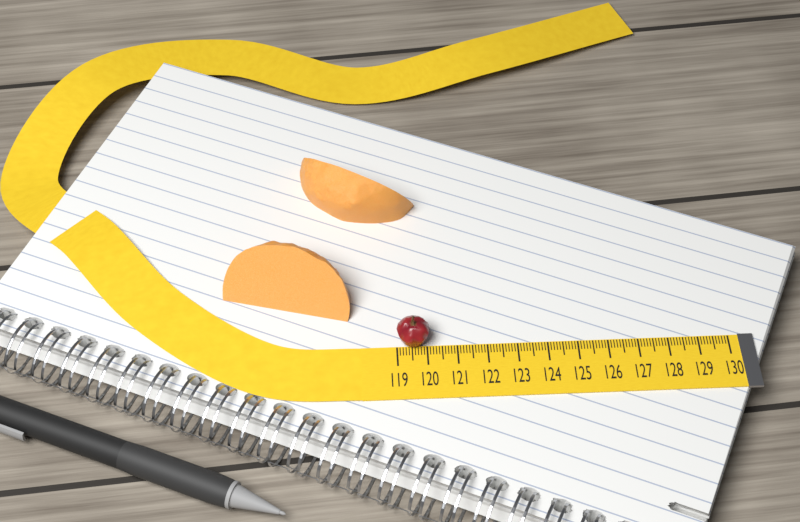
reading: 120.1 (no unit)
